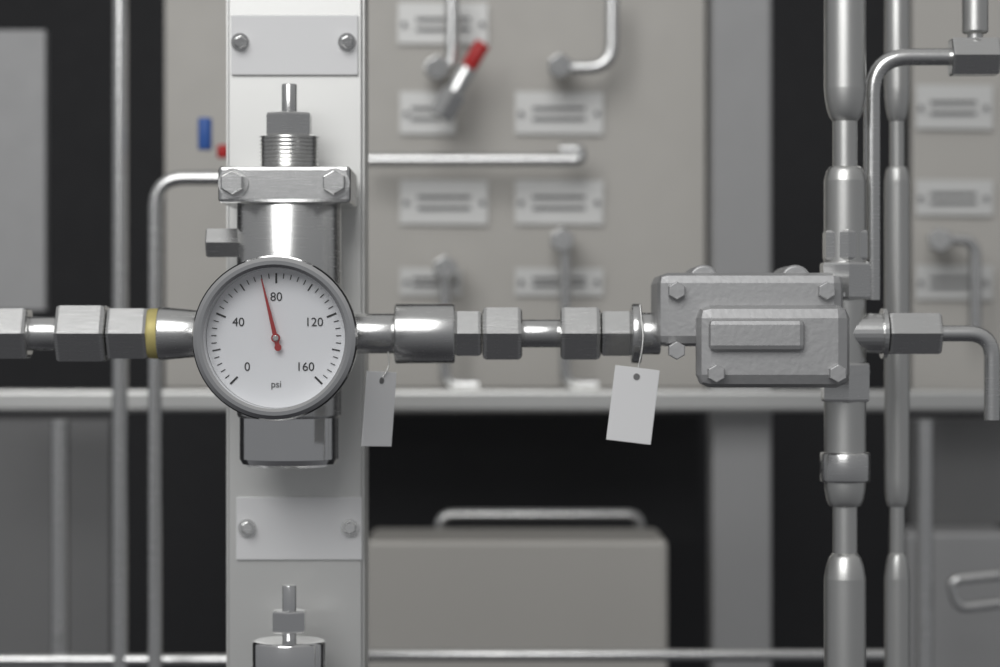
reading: 72 psi
